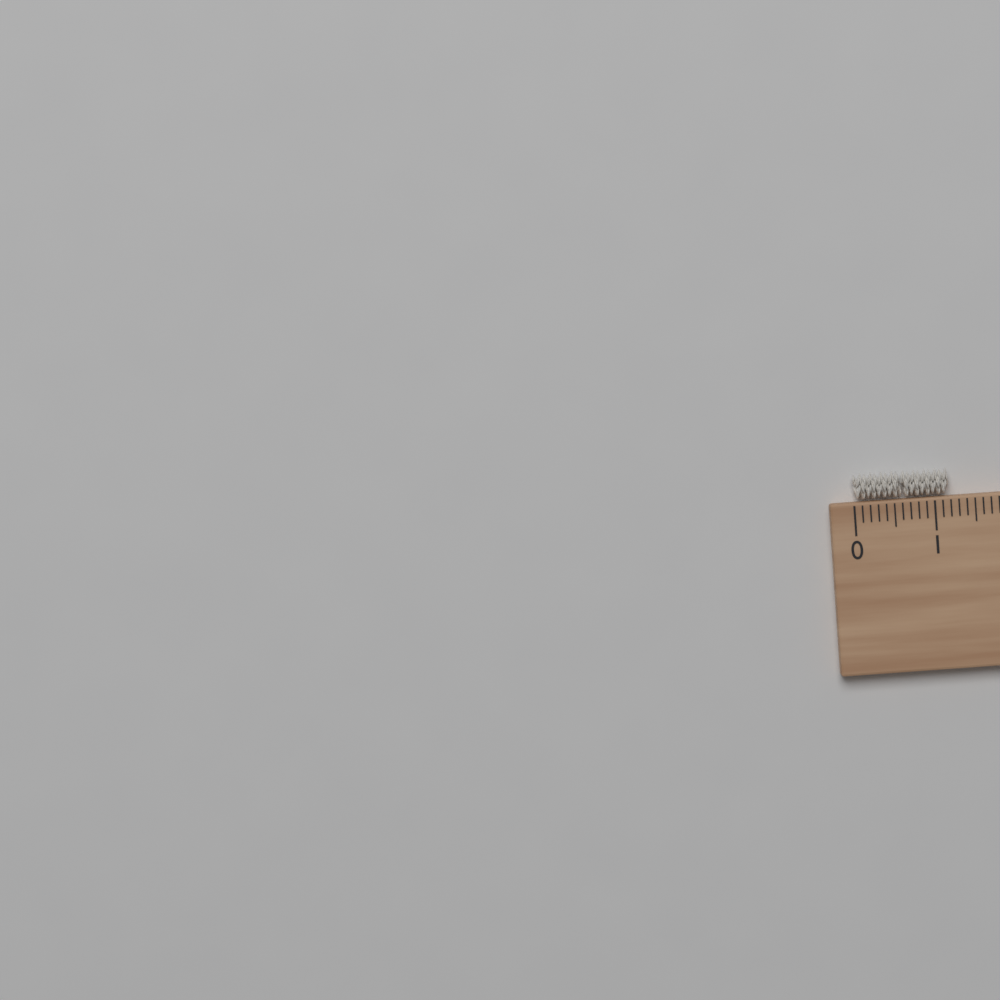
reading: 1.2 cm
